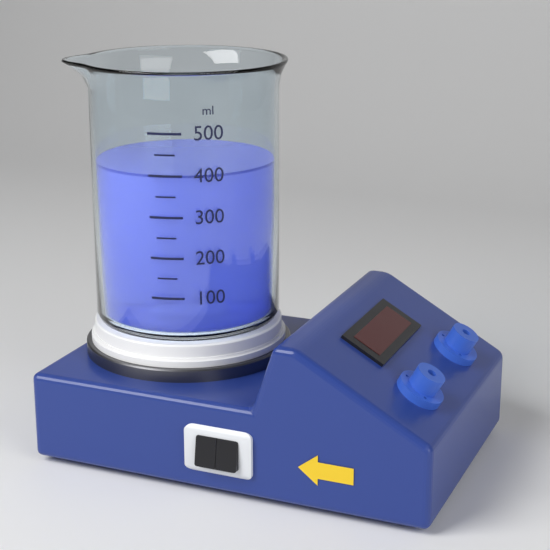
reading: 400 ml
